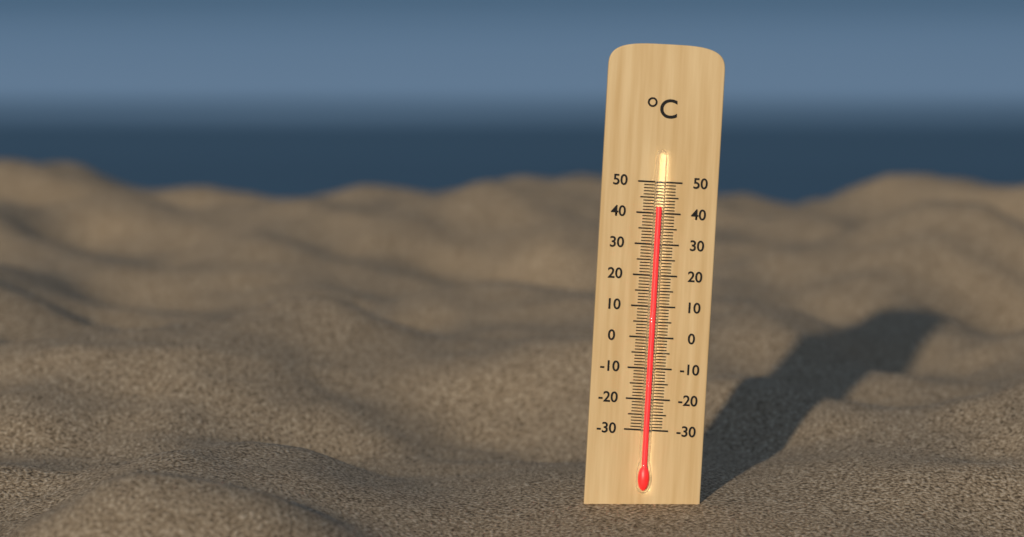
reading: 42 °C
